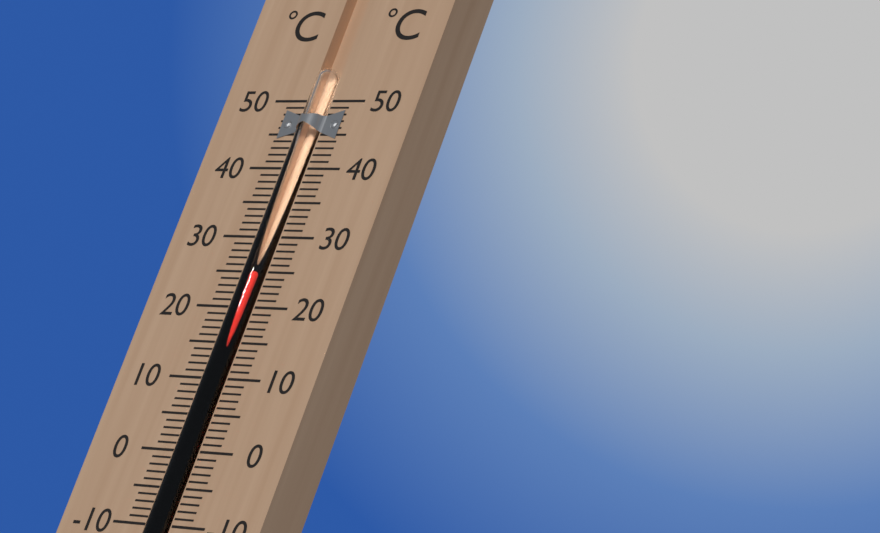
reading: 25 °C
